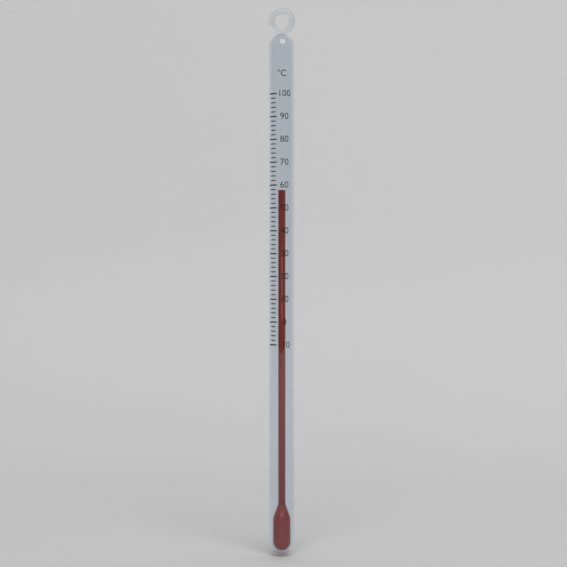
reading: 58 °C
